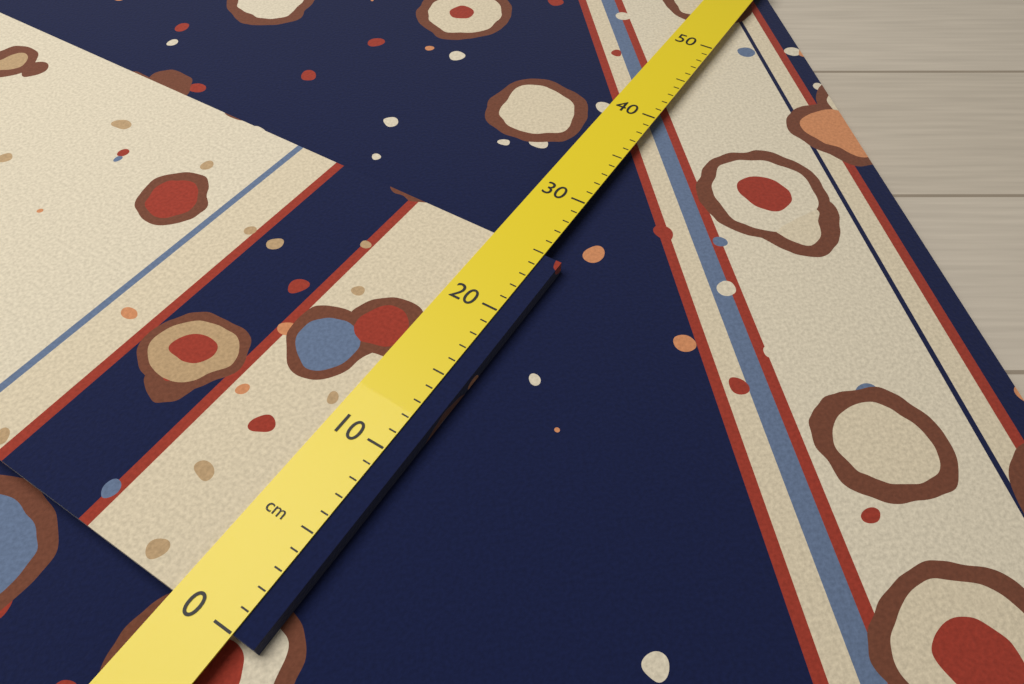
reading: 25 cm
